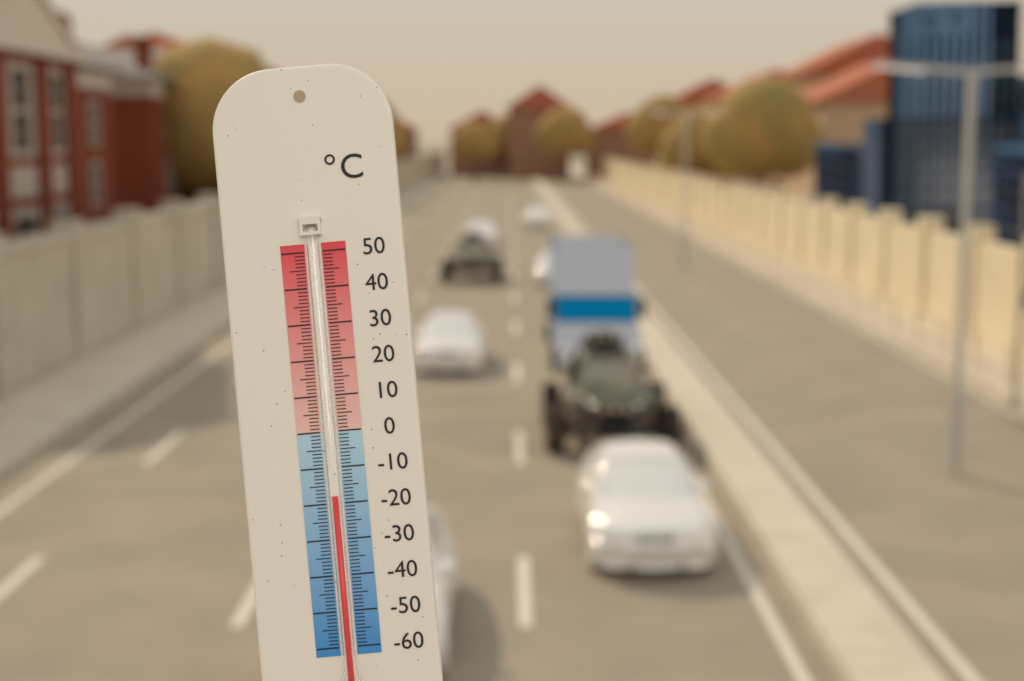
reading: -18 °C
